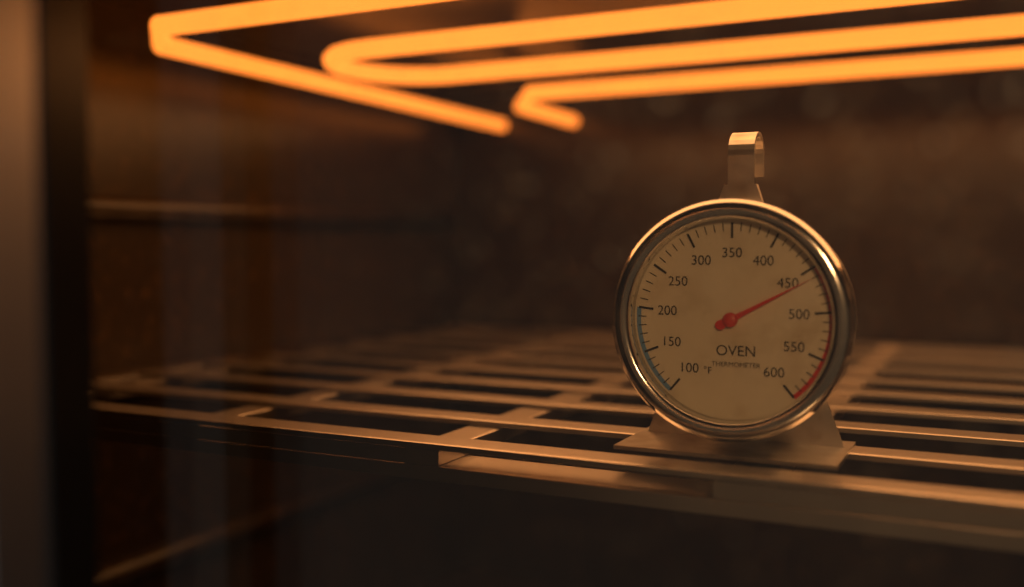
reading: 460 °F
